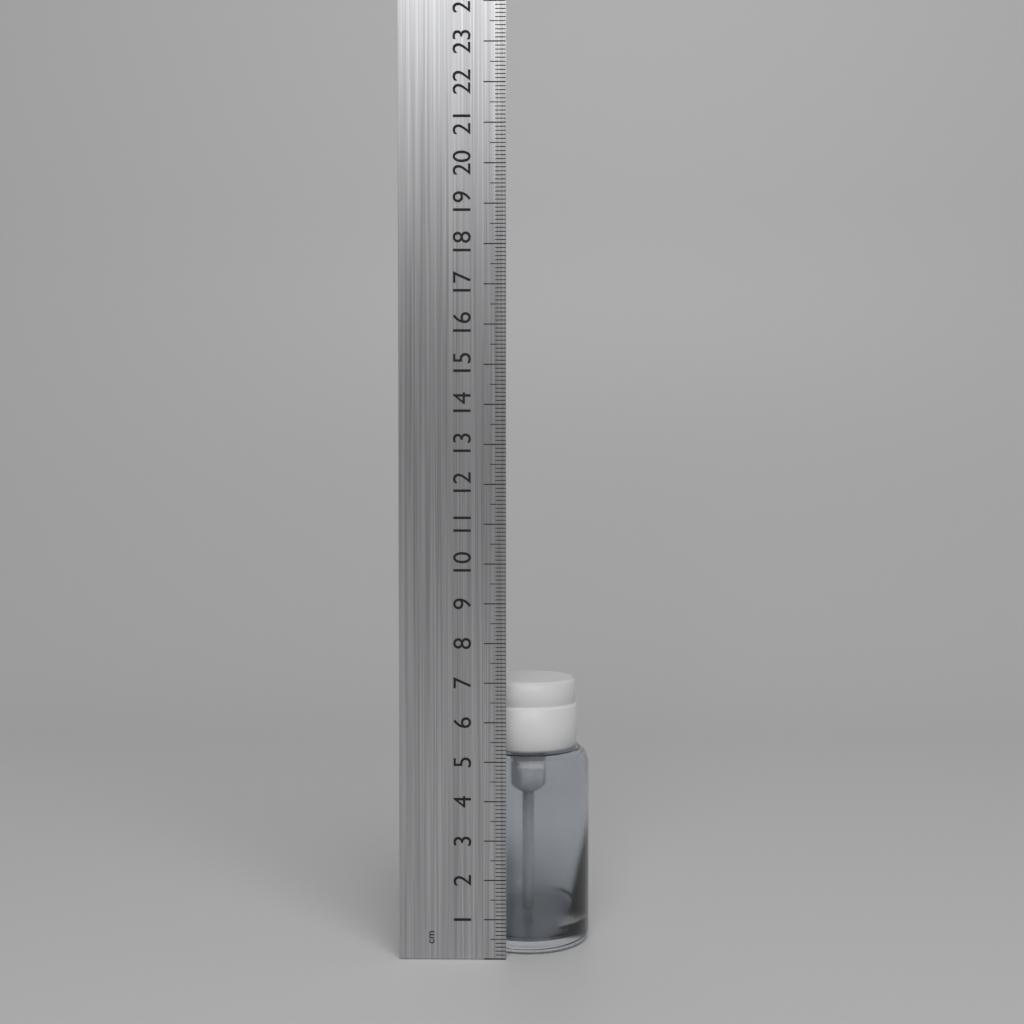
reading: 6.9 cm
